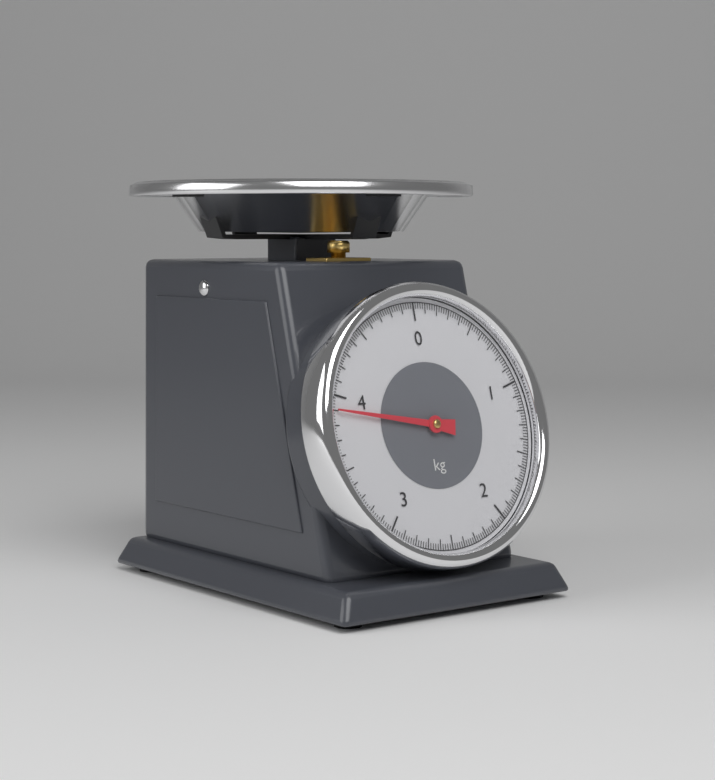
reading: 3.90 kg
